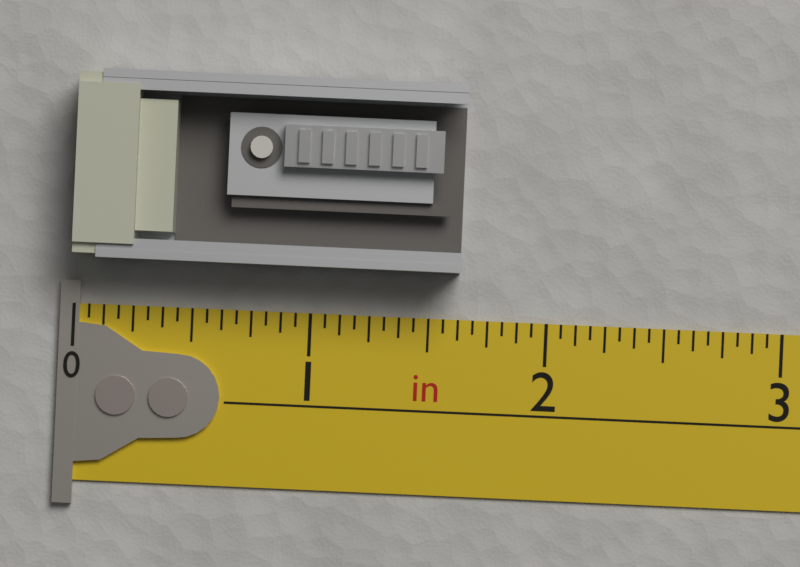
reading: 1.6250 in
